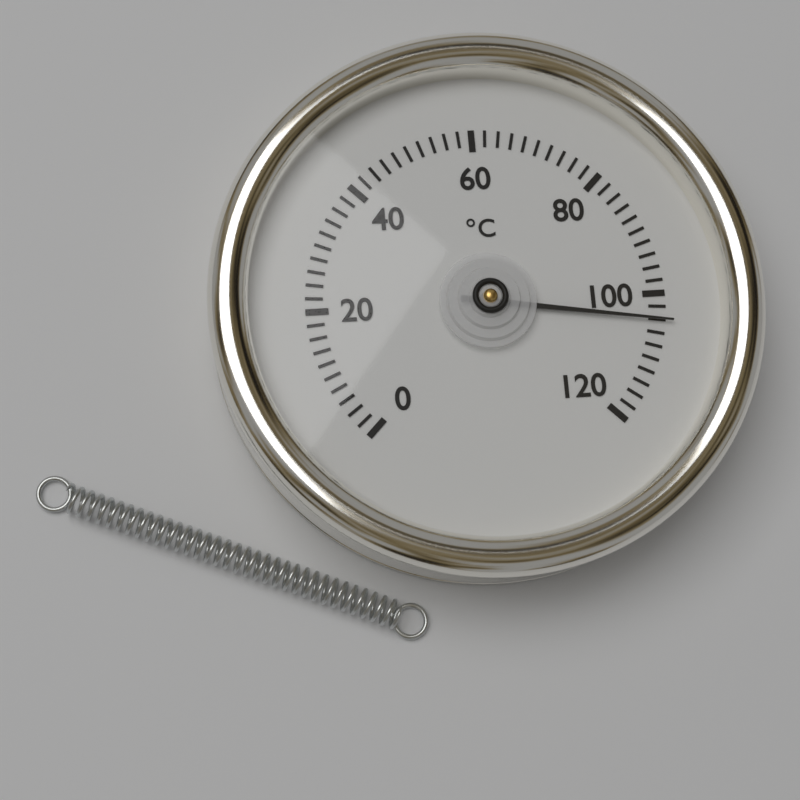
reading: 104 °C
